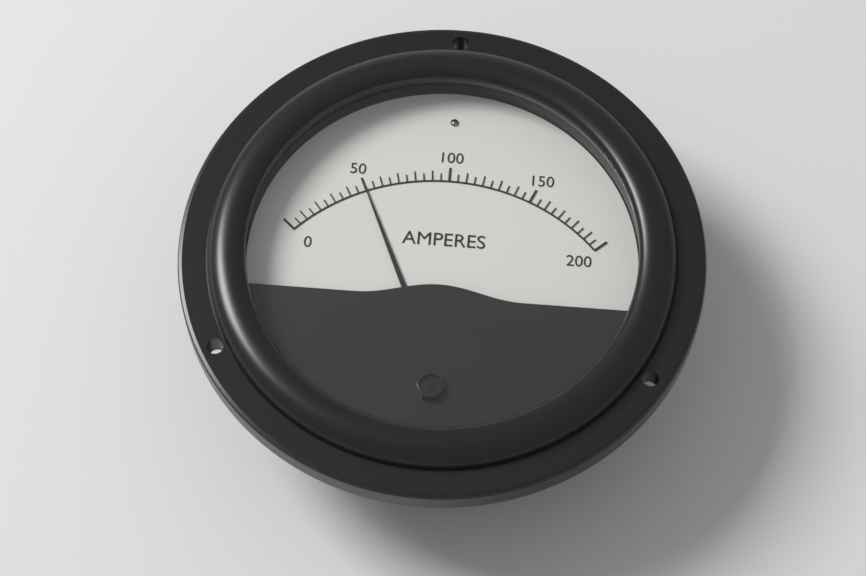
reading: 50 A
